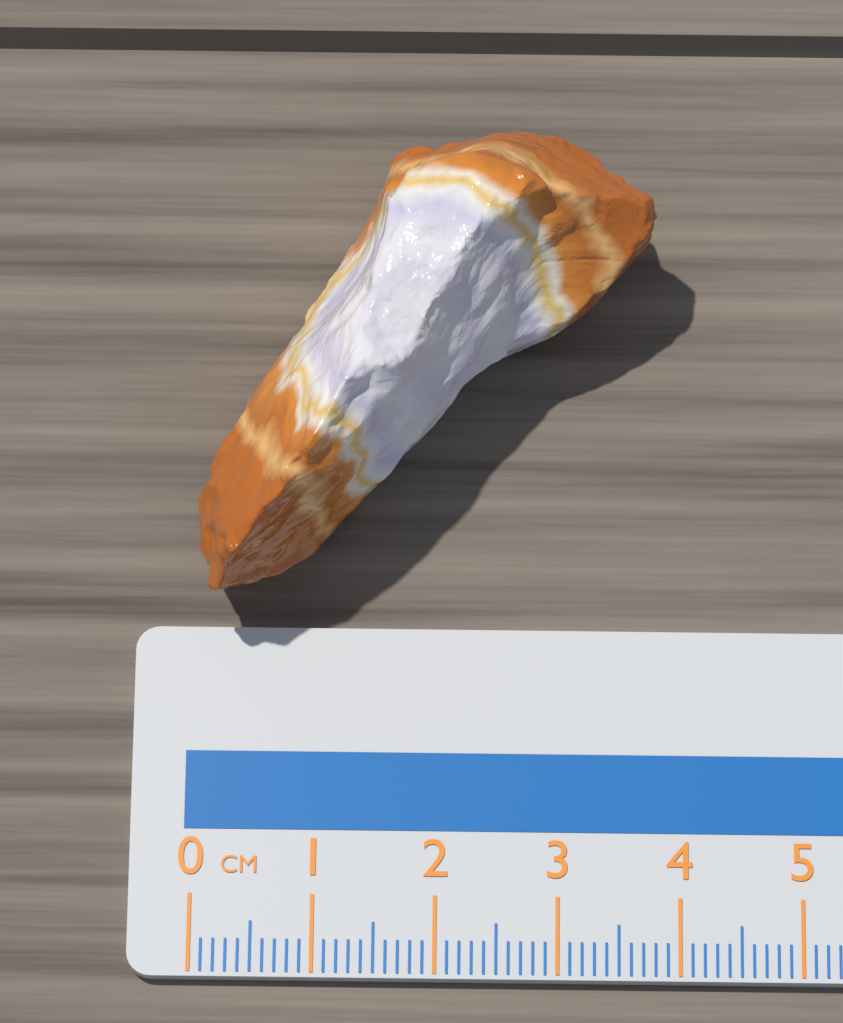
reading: 3.8 cm
